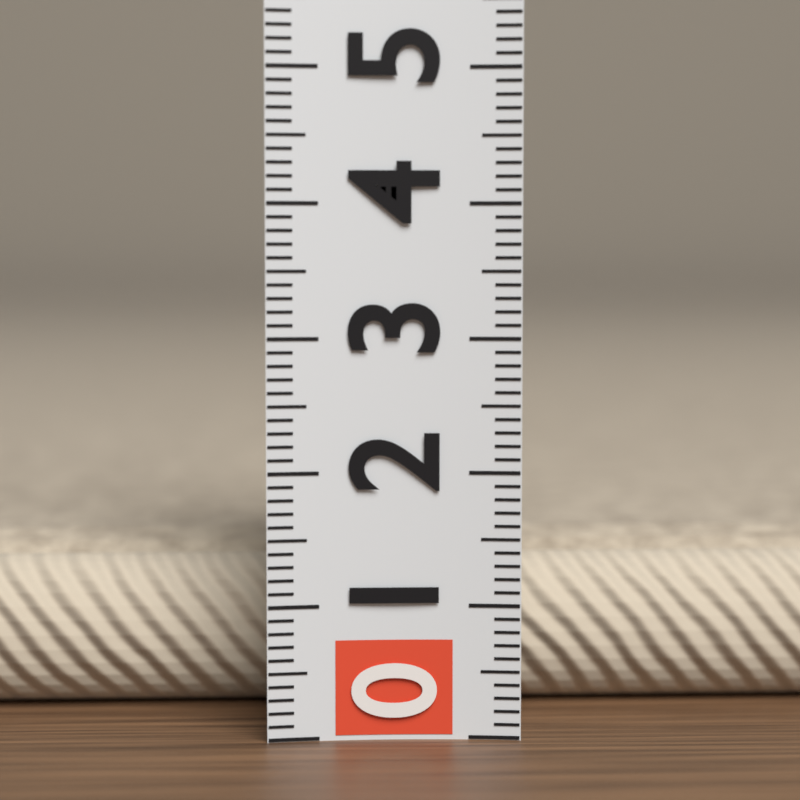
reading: 1.3 (no unit)
